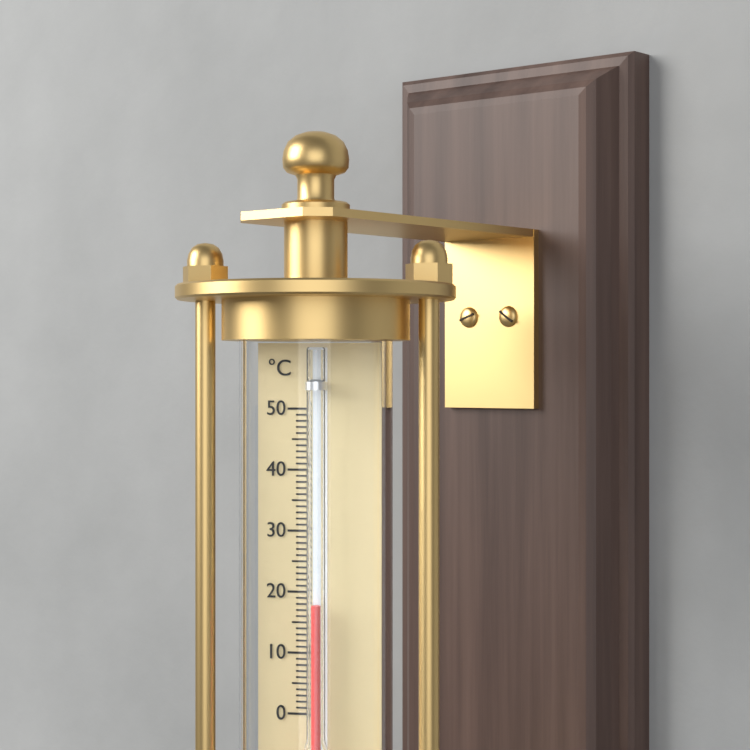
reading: 18 °C
